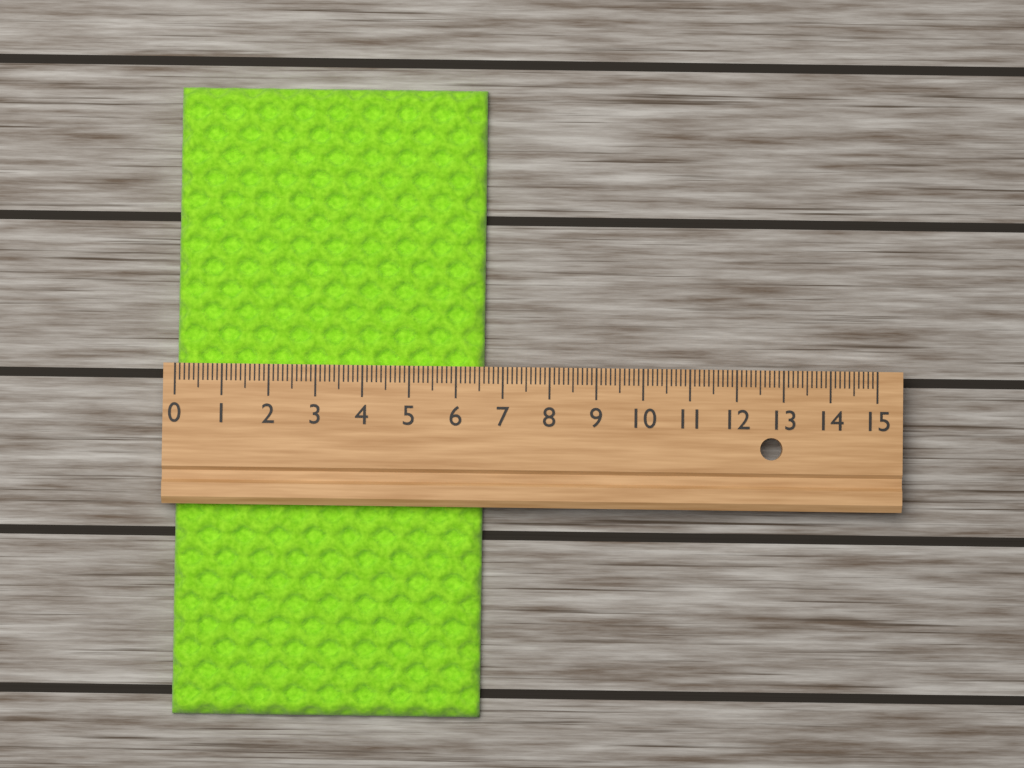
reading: 6.6 (no unit)
